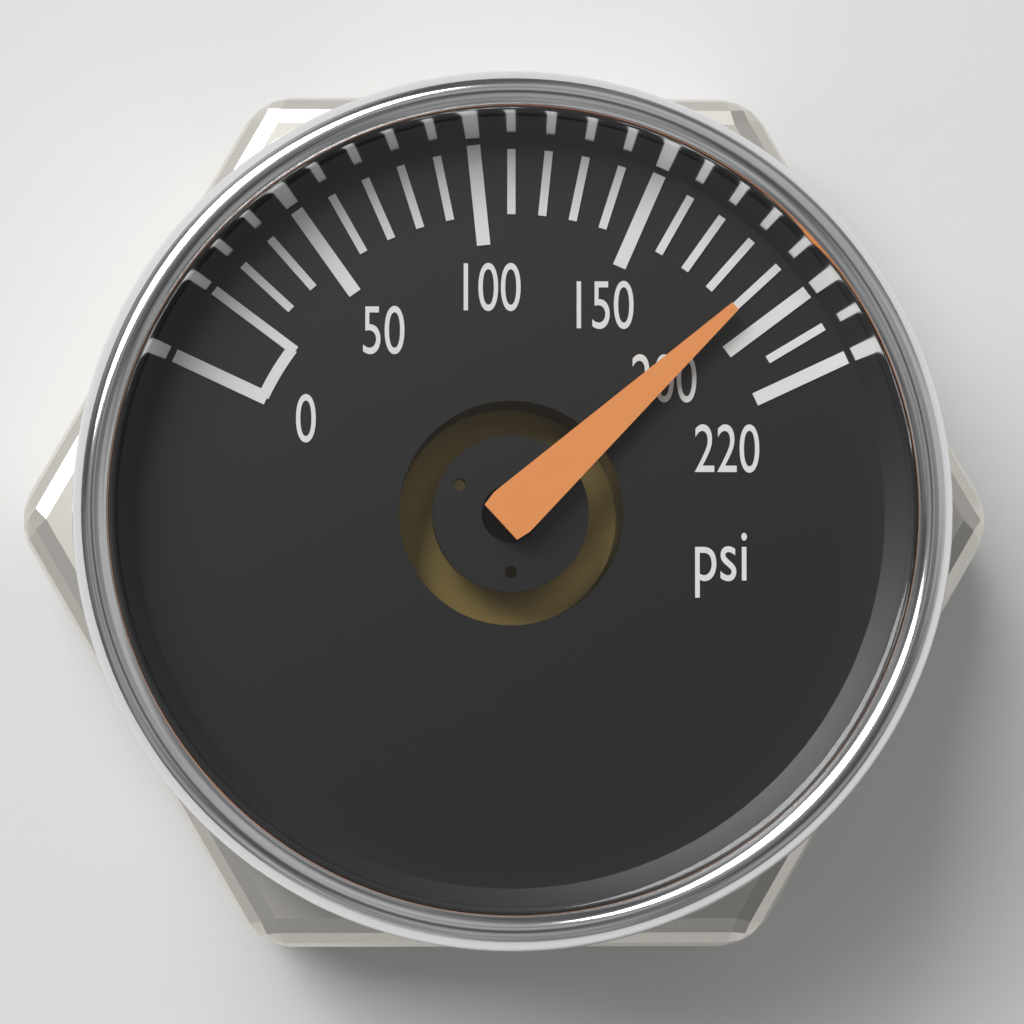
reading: 190 psi
